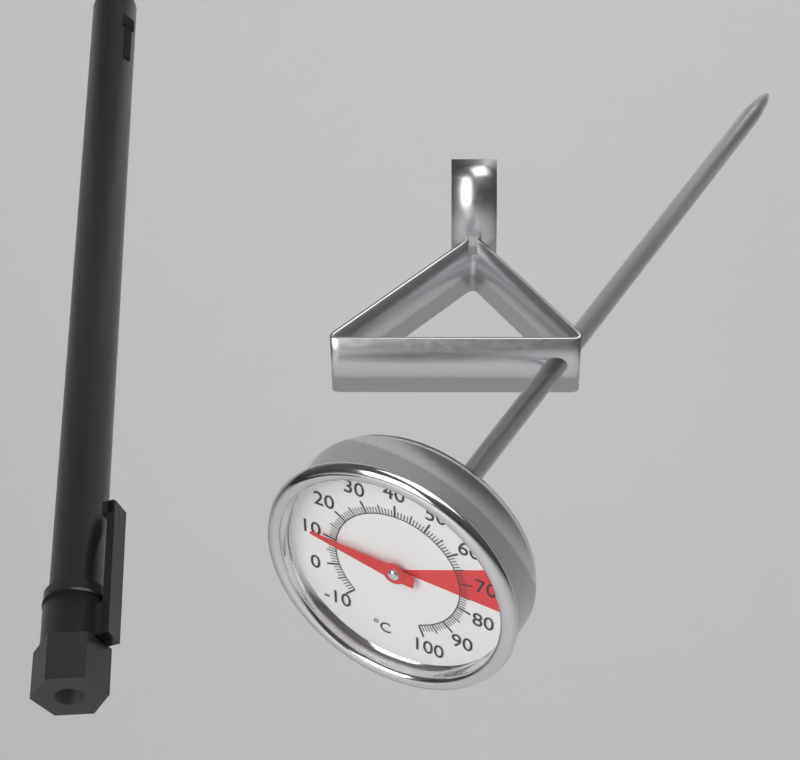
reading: 10 °C
